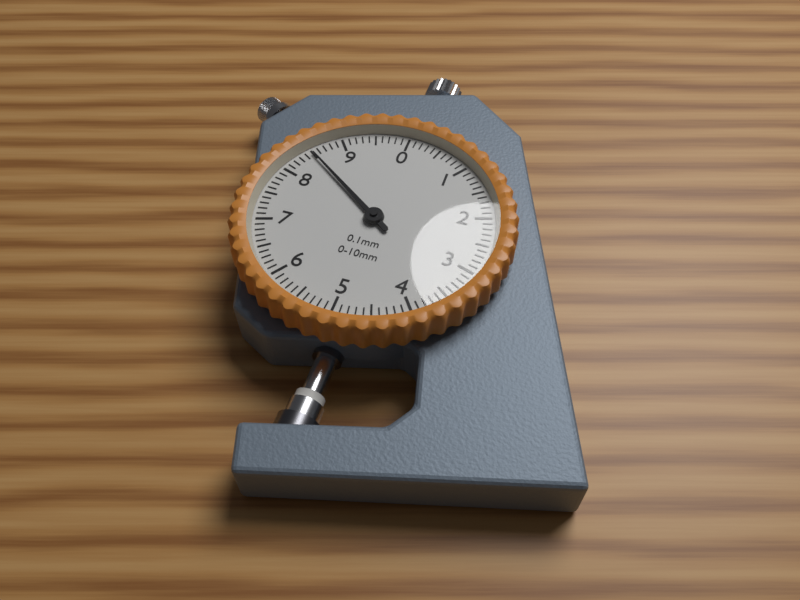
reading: 8.5 mm
